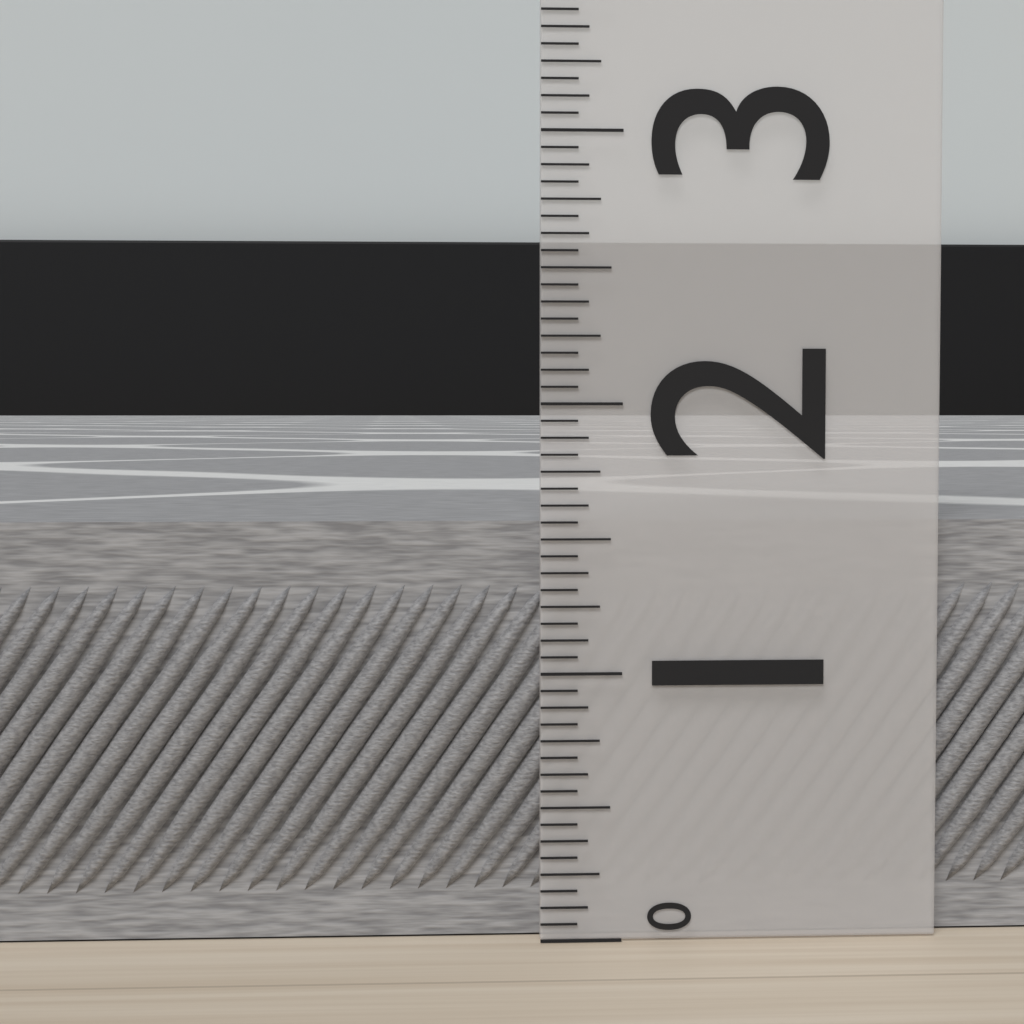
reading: 1.5625 (no unit)
